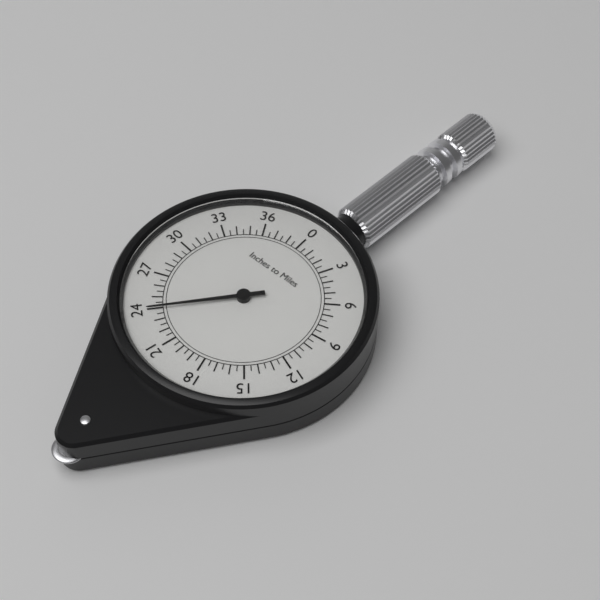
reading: 24.0 inches
